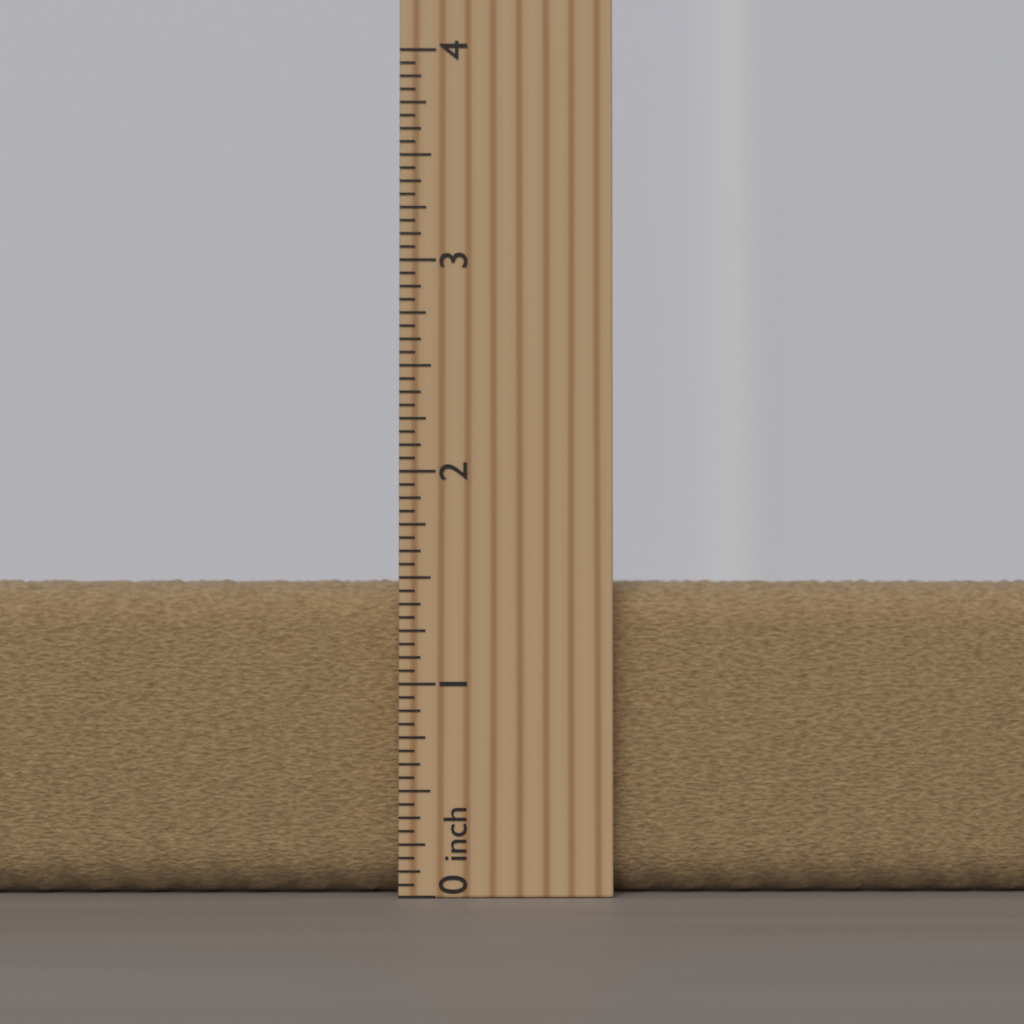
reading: 1.5000 inch
